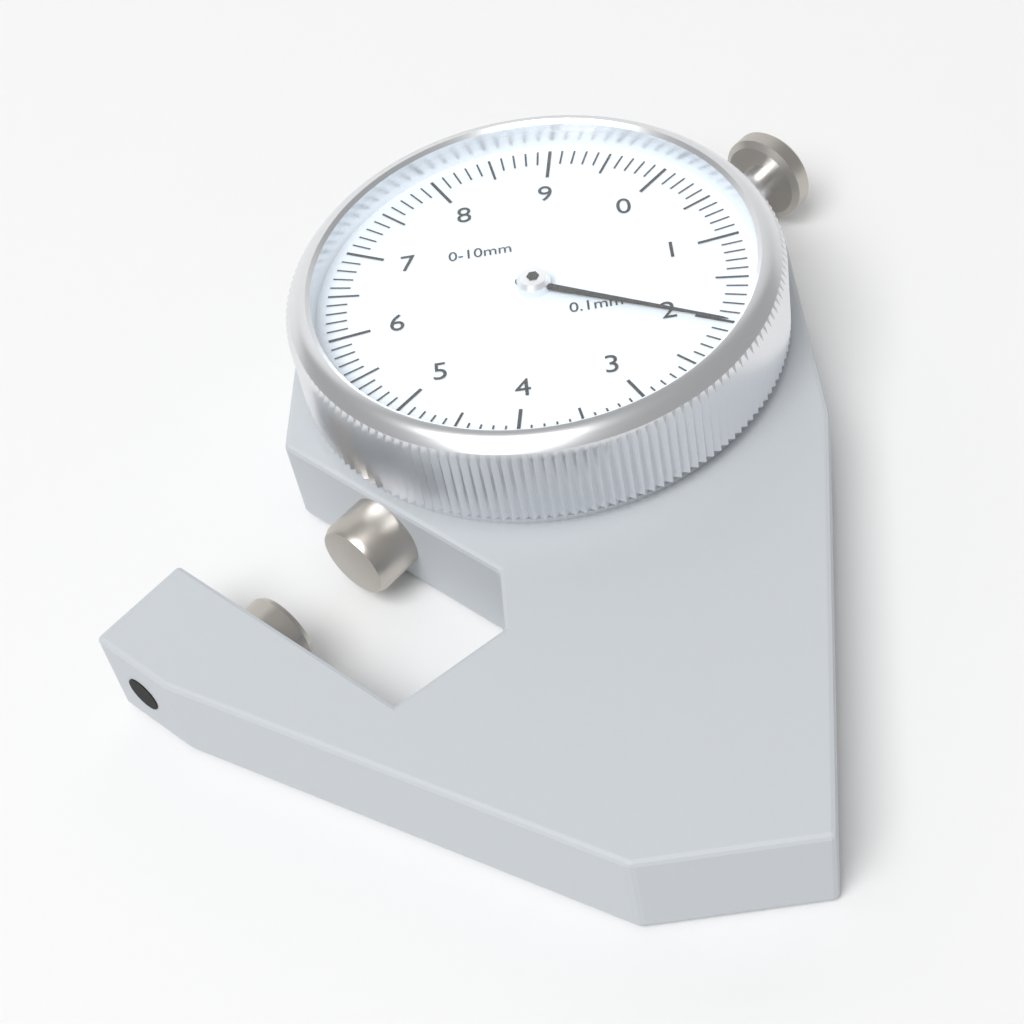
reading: 2.0 mm
